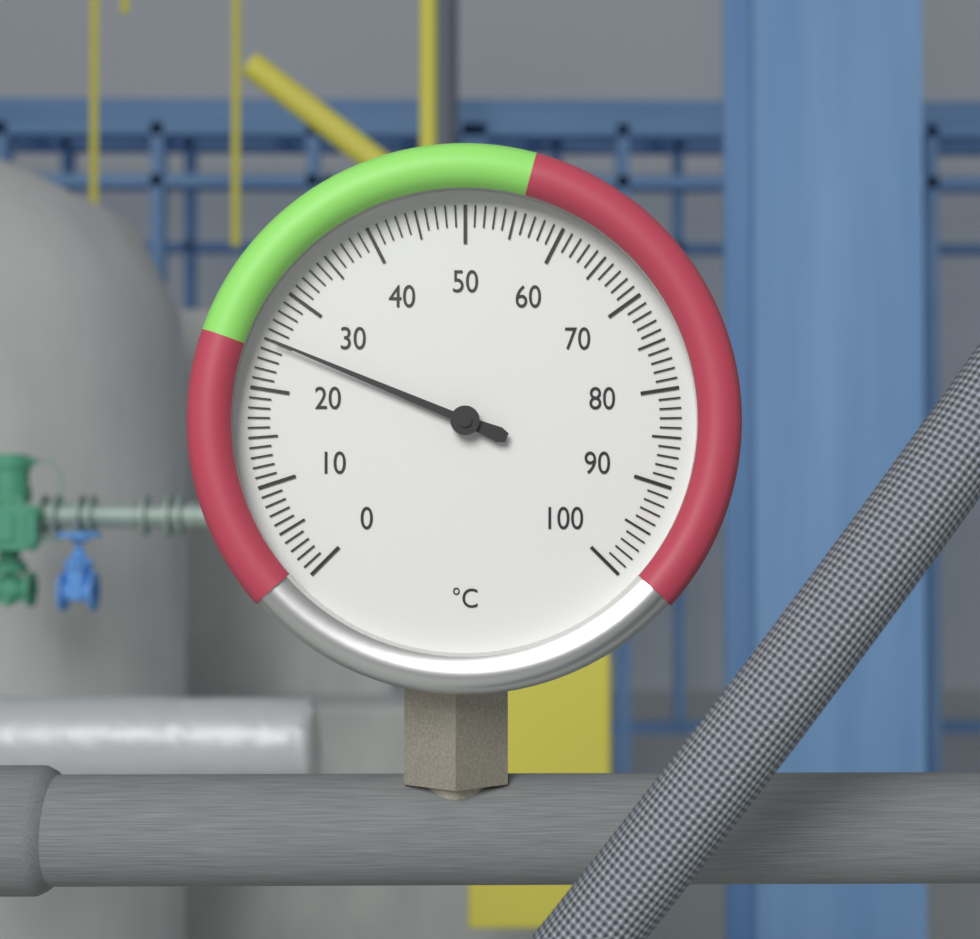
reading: 25 °C
